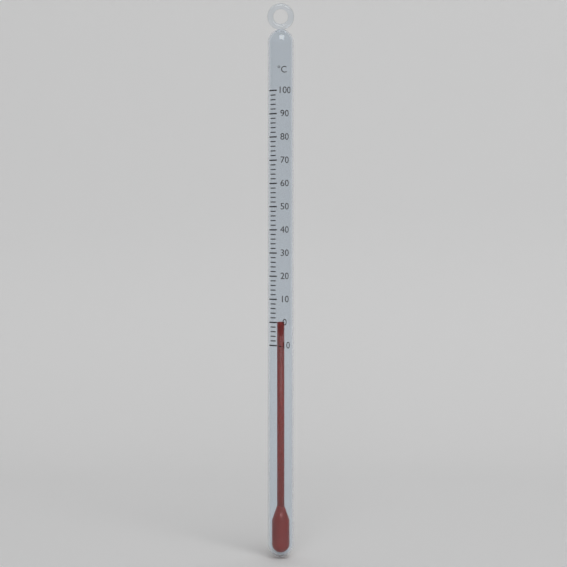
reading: 0 °C
